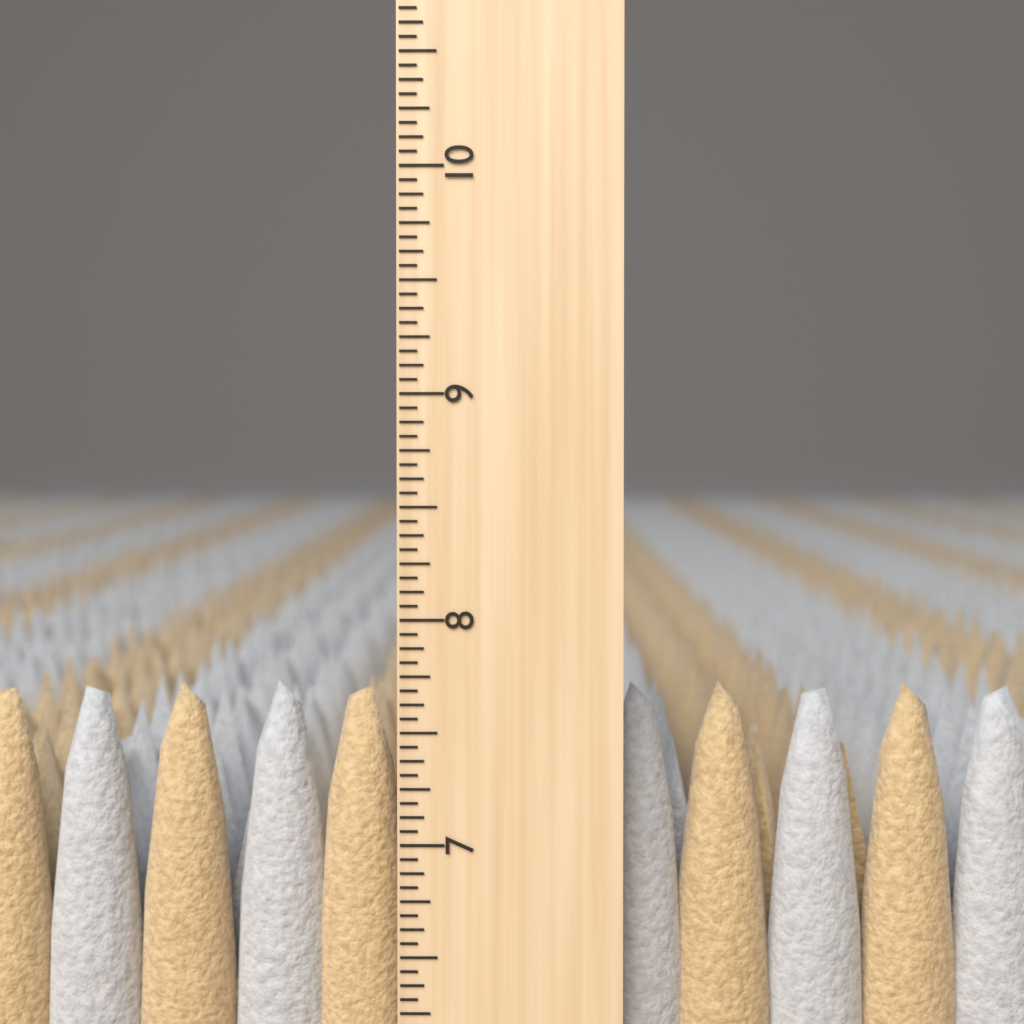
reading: 7.6875 inch
